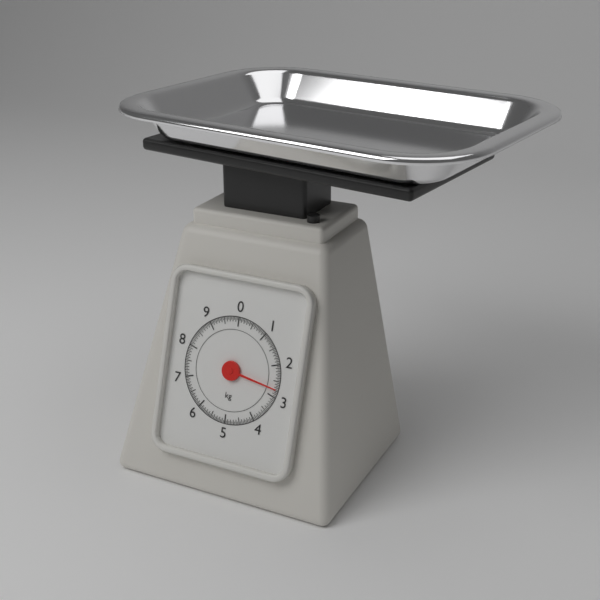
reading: 2.75 kg
